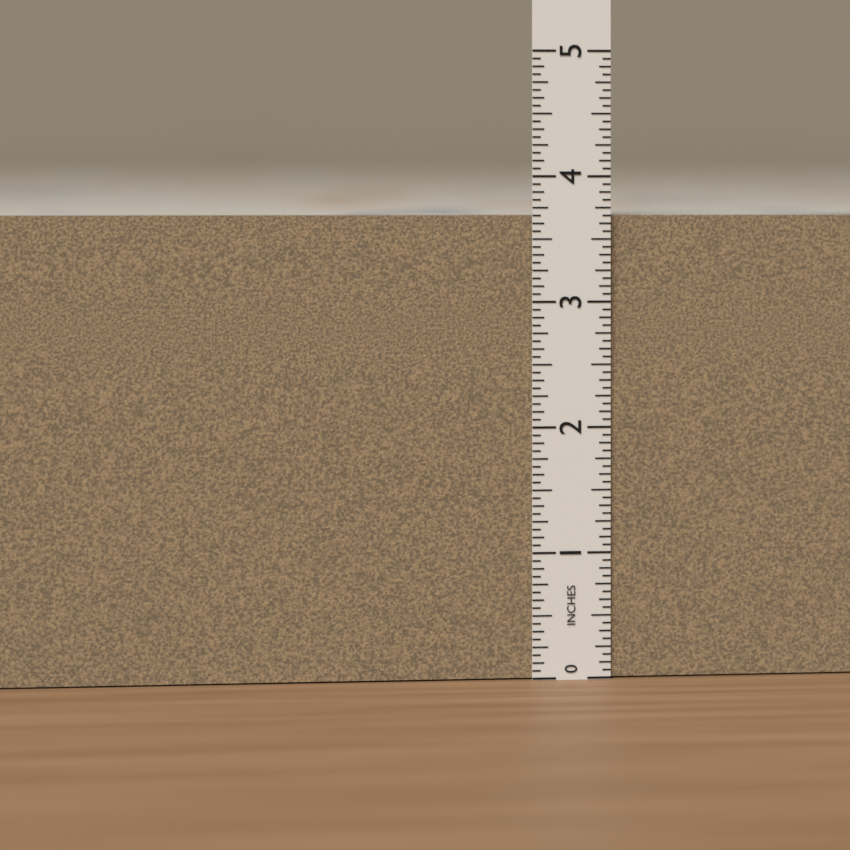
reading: 3.6875 in
